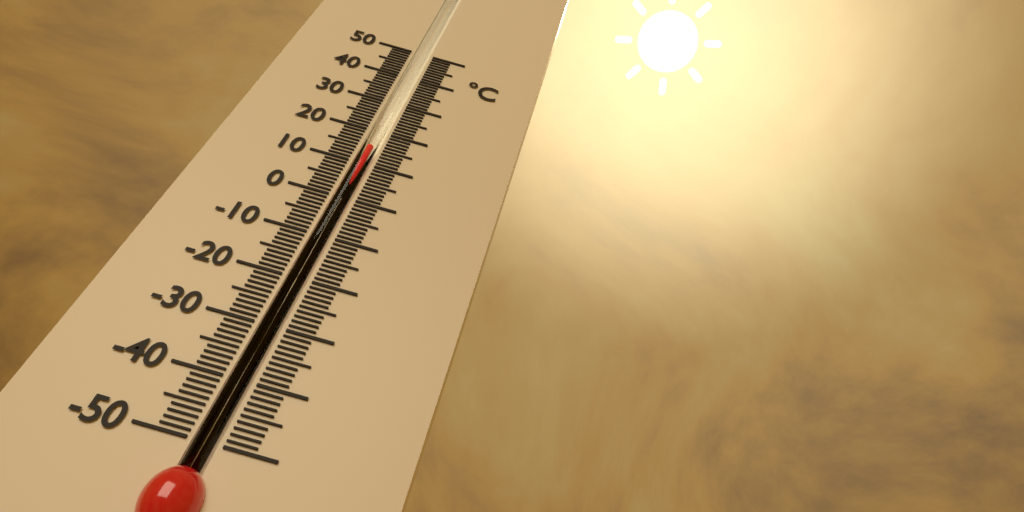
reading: 15 °C
